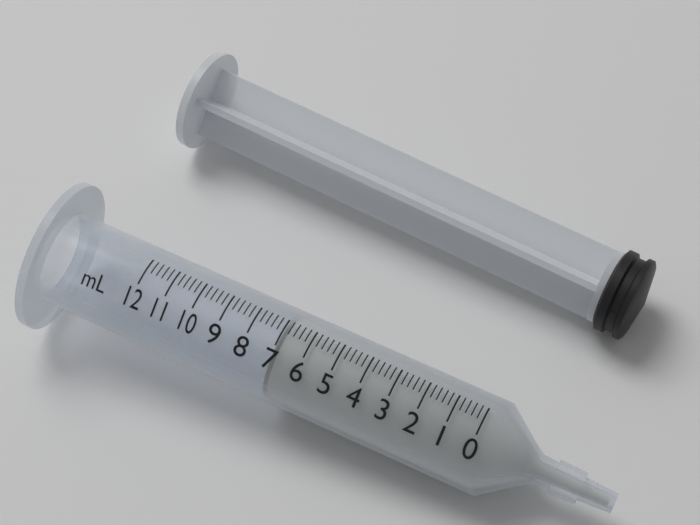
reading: 7.0 ml
